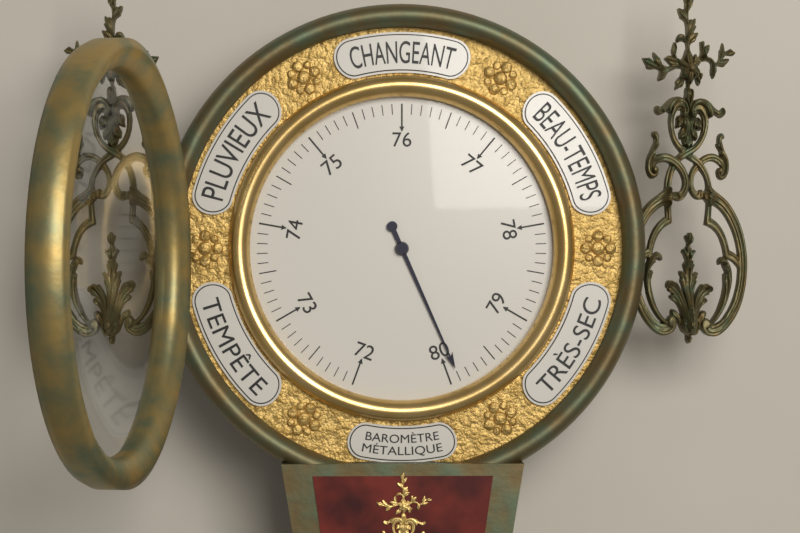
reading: 79.9 (no unit)
